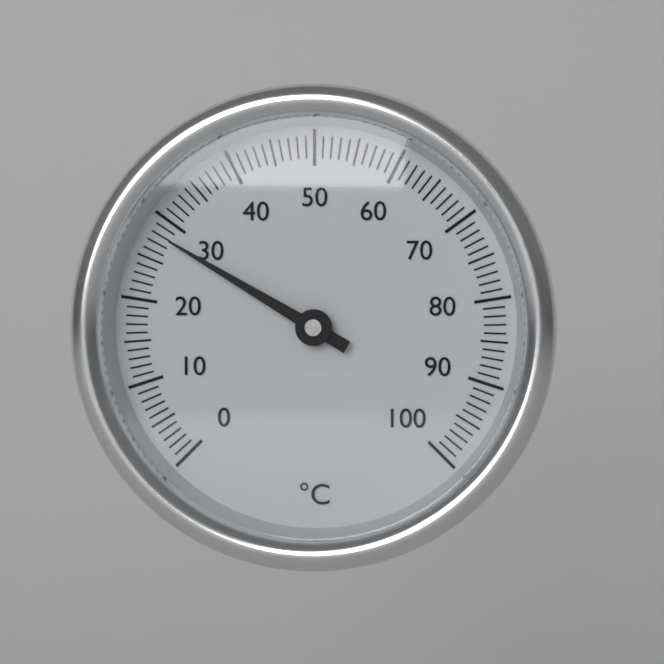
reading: 28 °C
